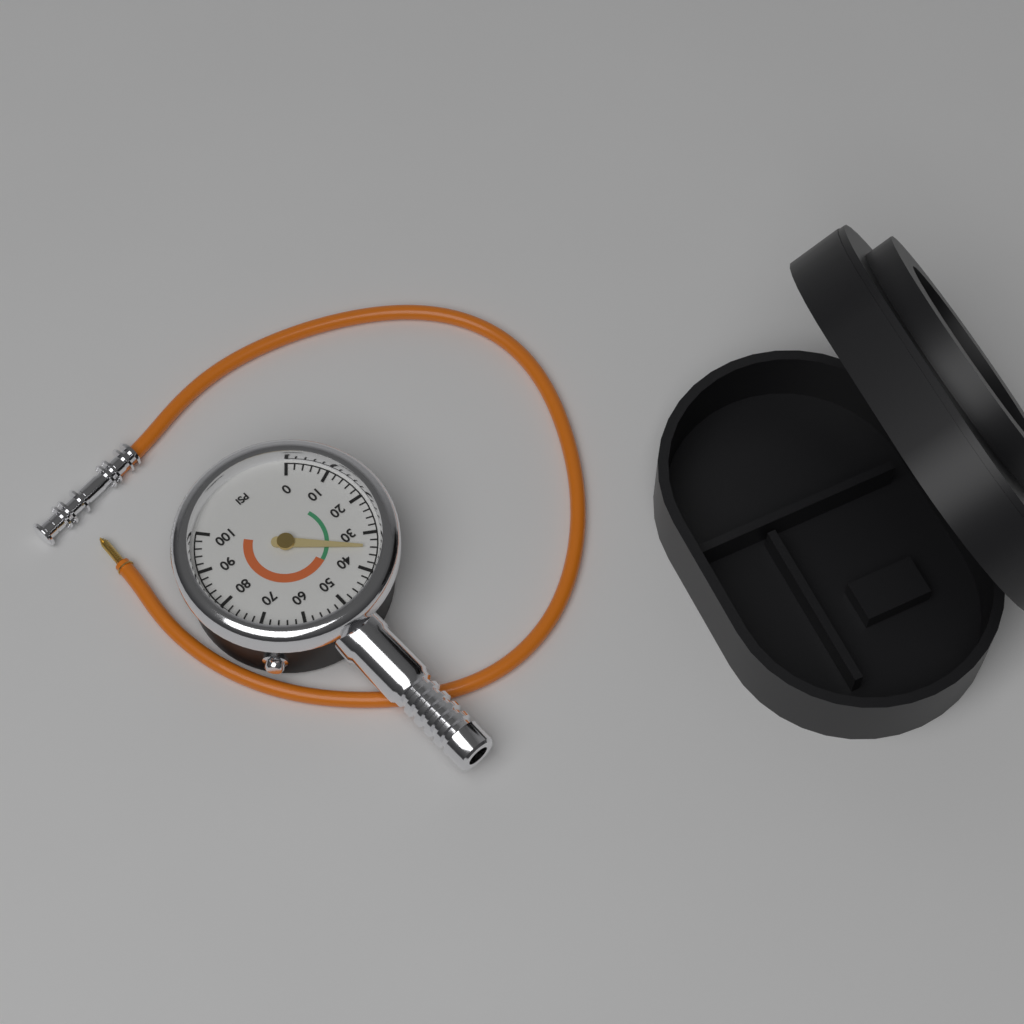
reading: 34 psi
